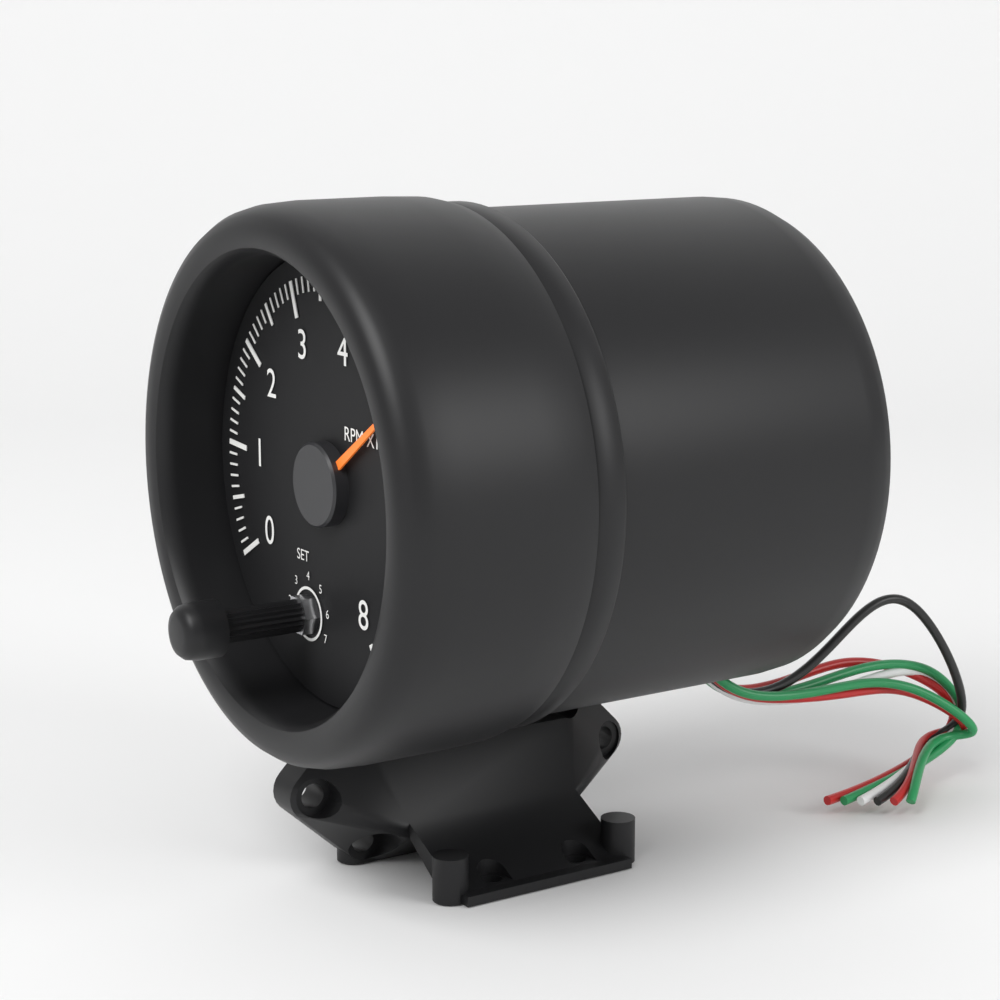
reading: 5.2 RPM x1000
